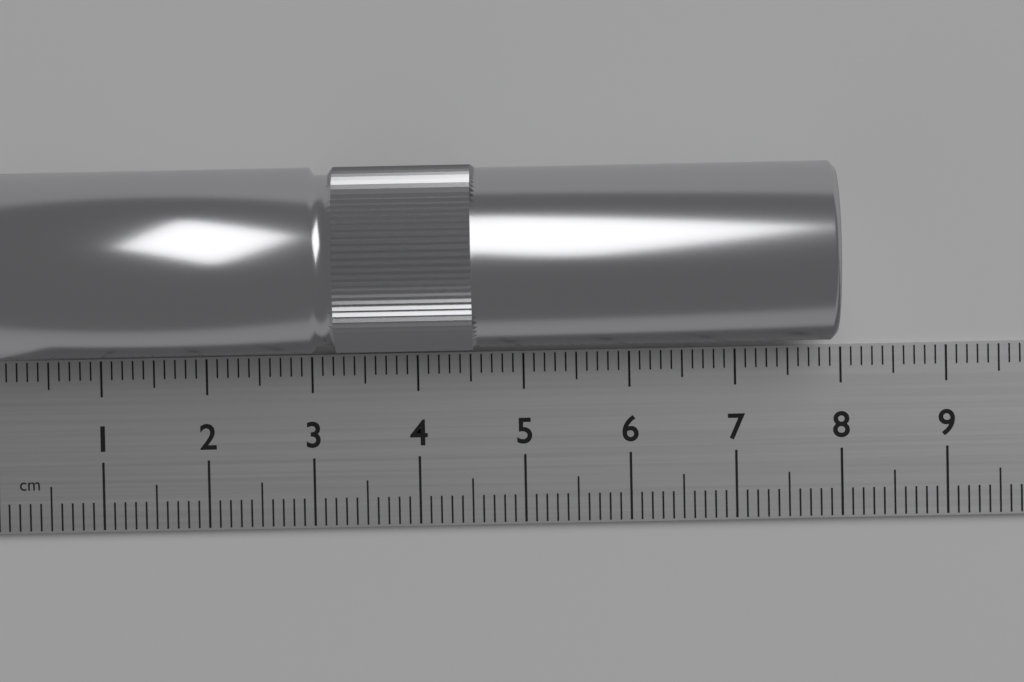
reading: 7.9 cm
